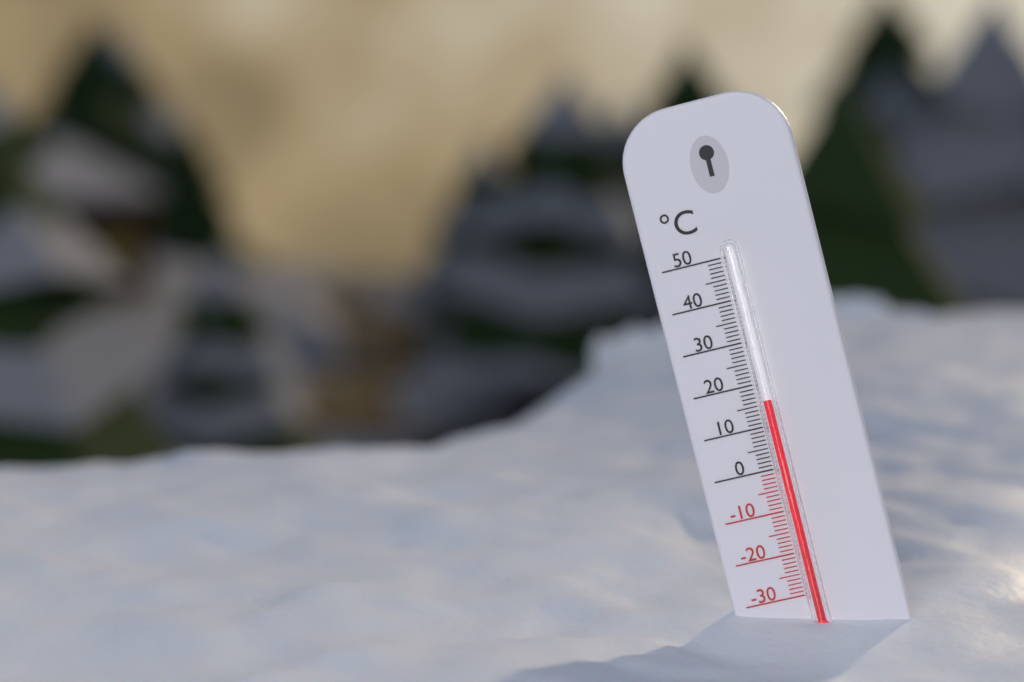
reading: 16 °C
